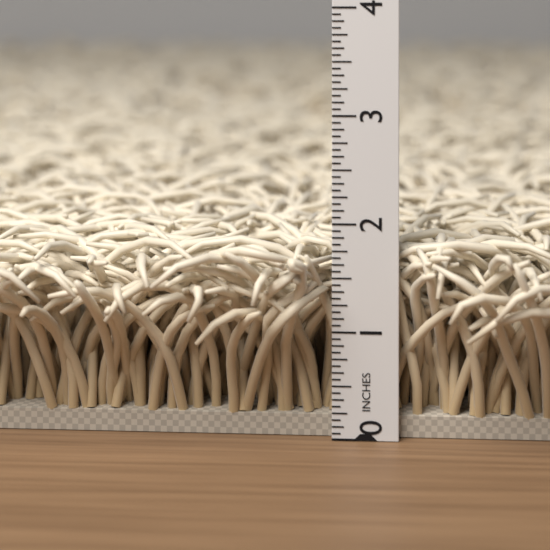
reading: 1.8750 in
